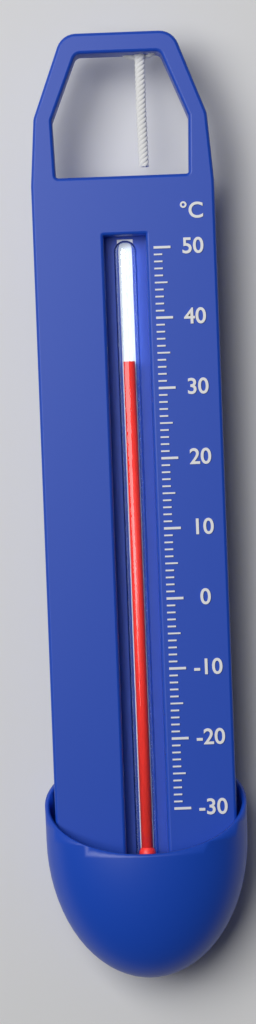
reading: 34 °C
